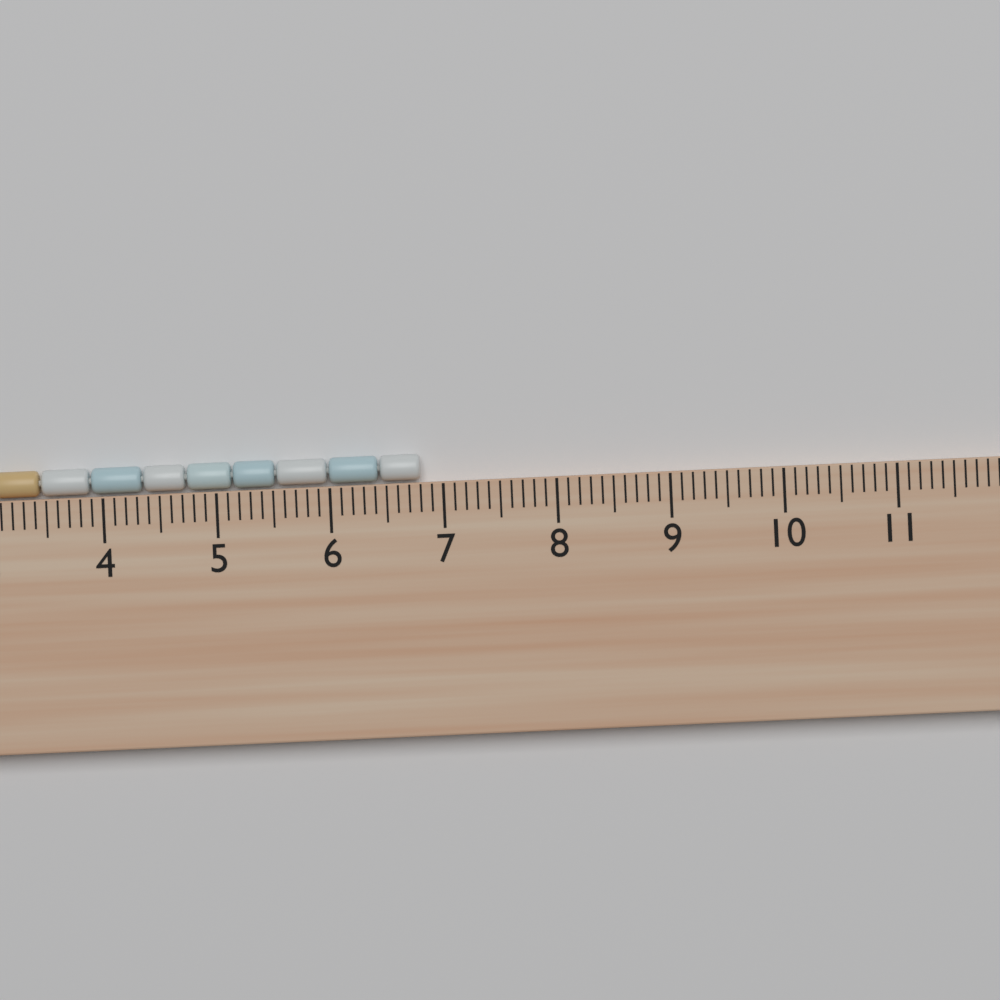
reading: 6.8 cm
